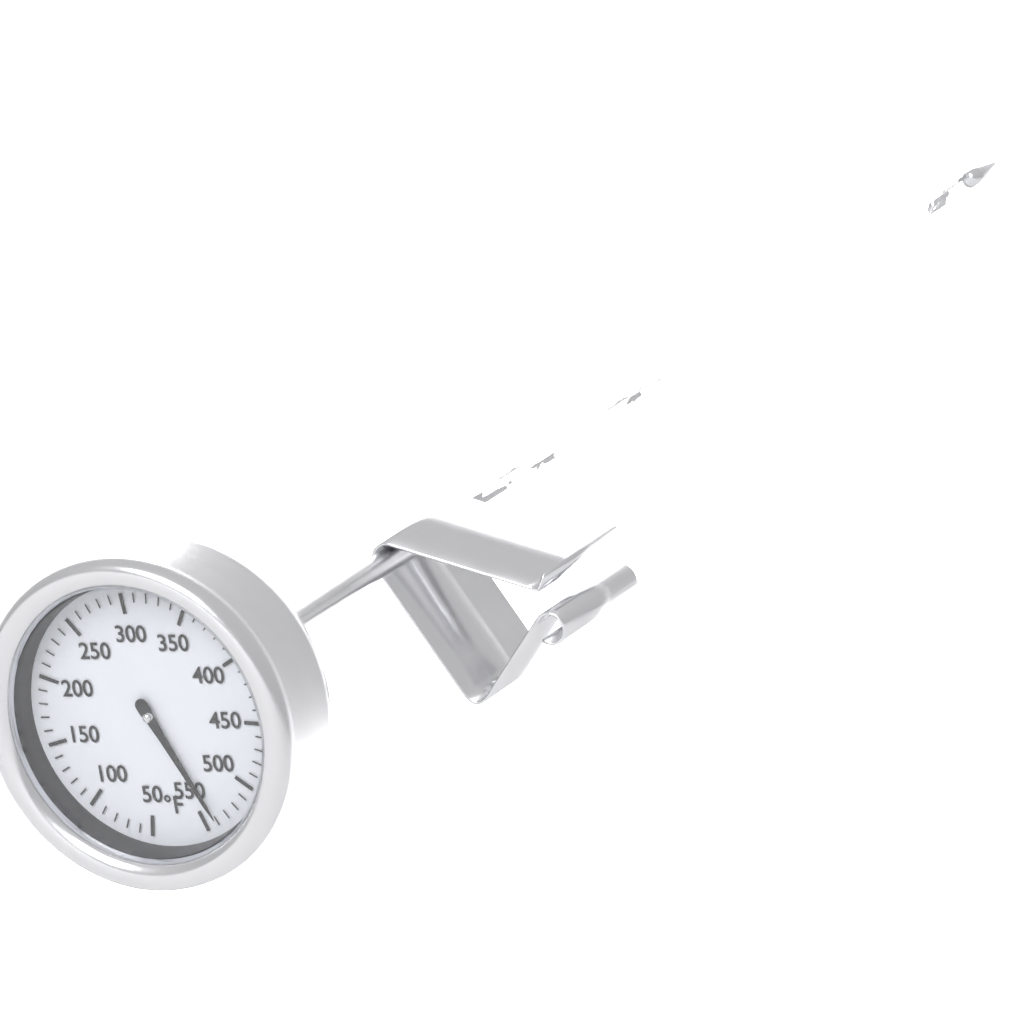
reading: 540 °F
